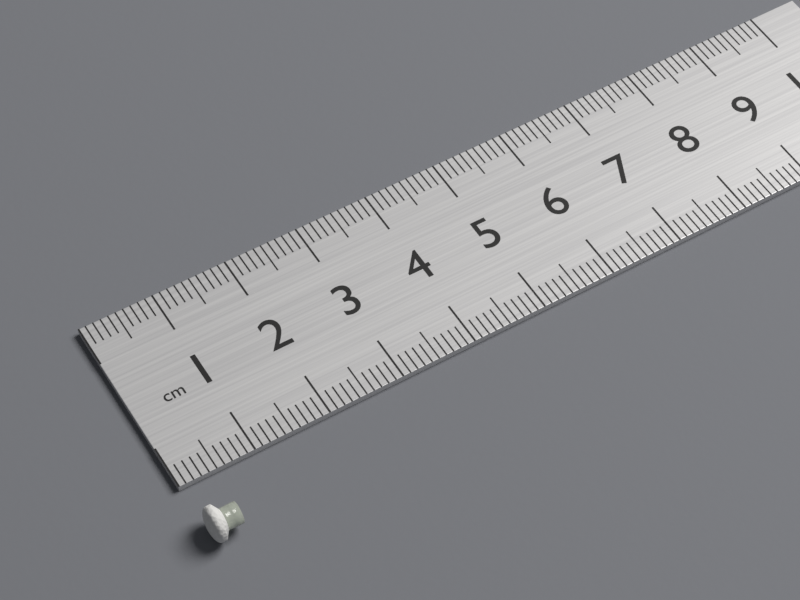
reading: 0.4 cm
